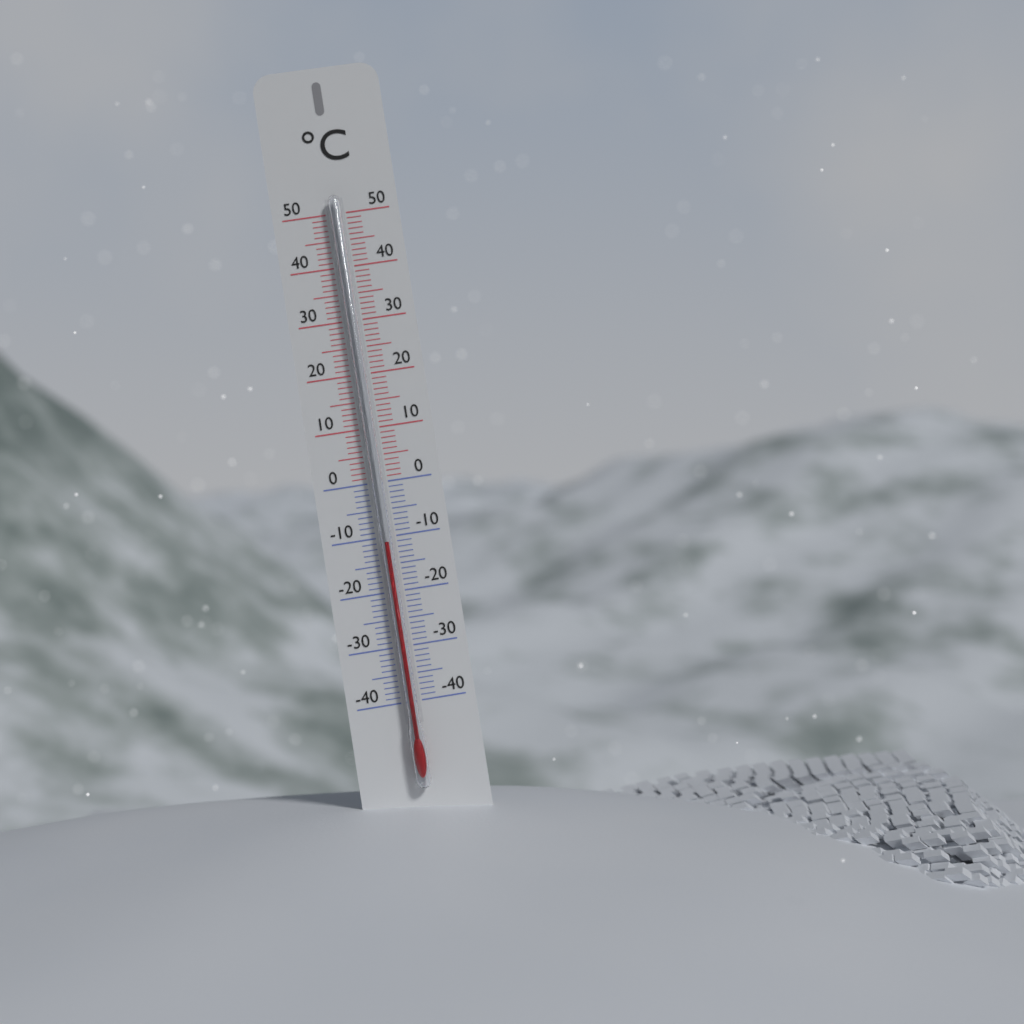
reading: -11 °C
